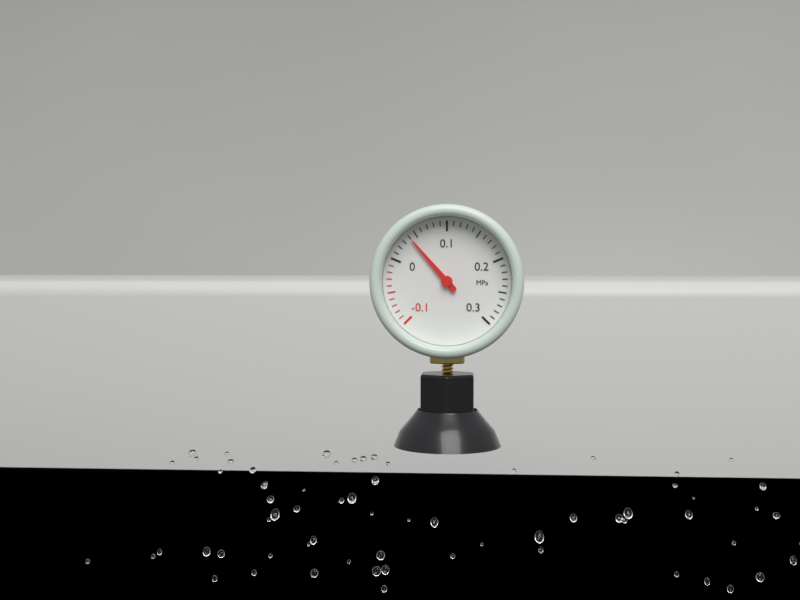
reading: 0.04 MPa
